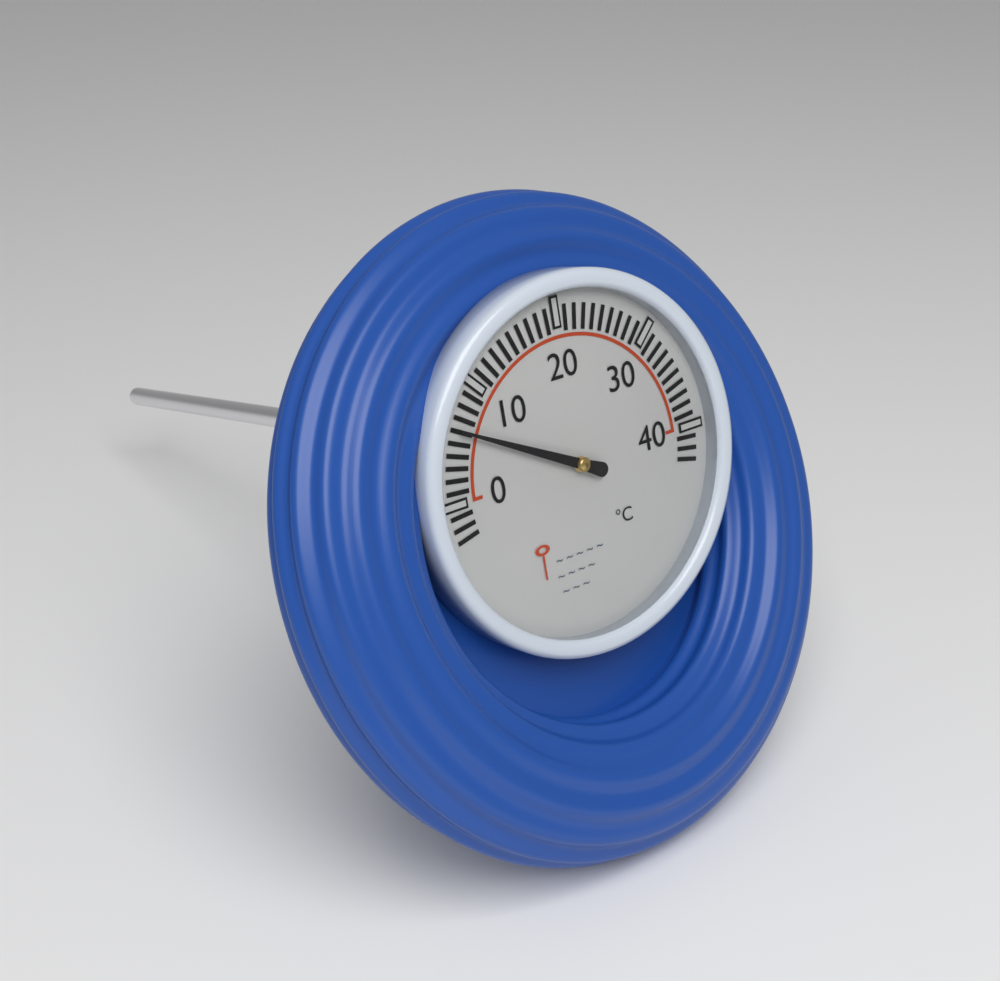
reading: 6 °C
